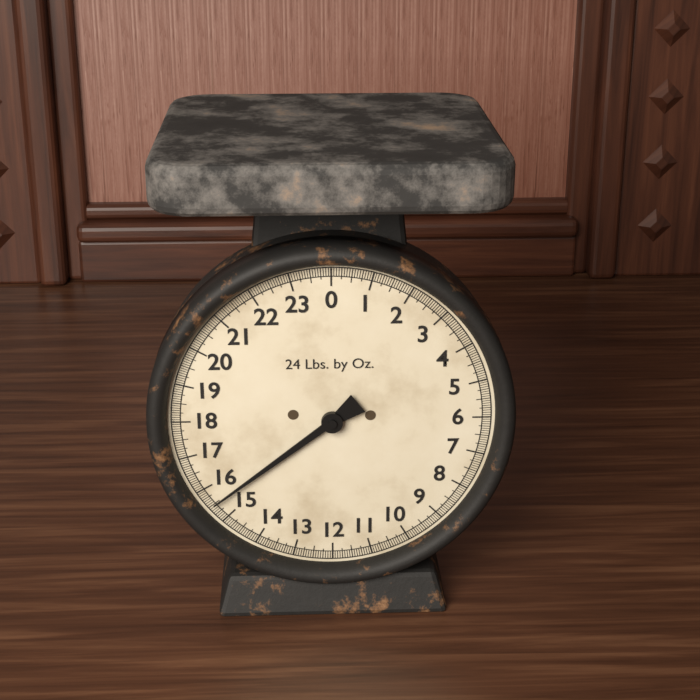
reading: 15.5000 lb
